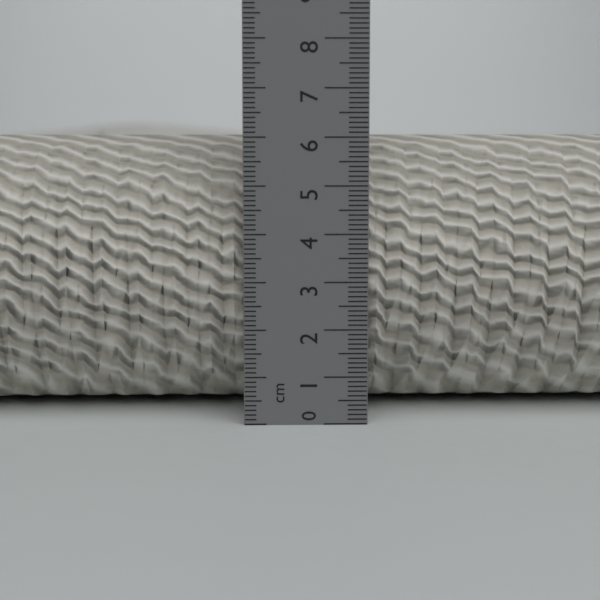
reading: 6.0 cm
